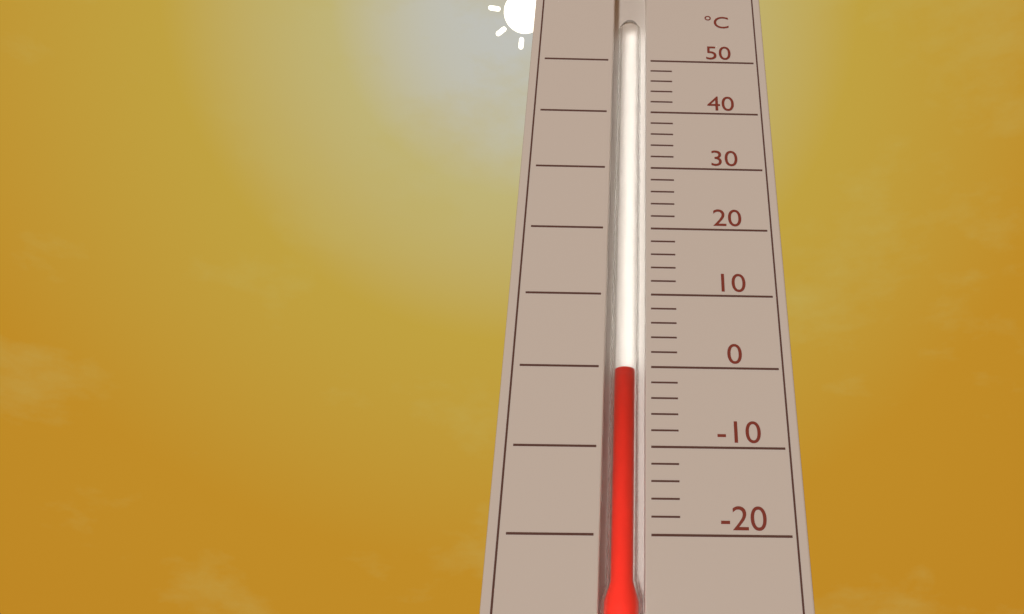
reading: 0 °C
